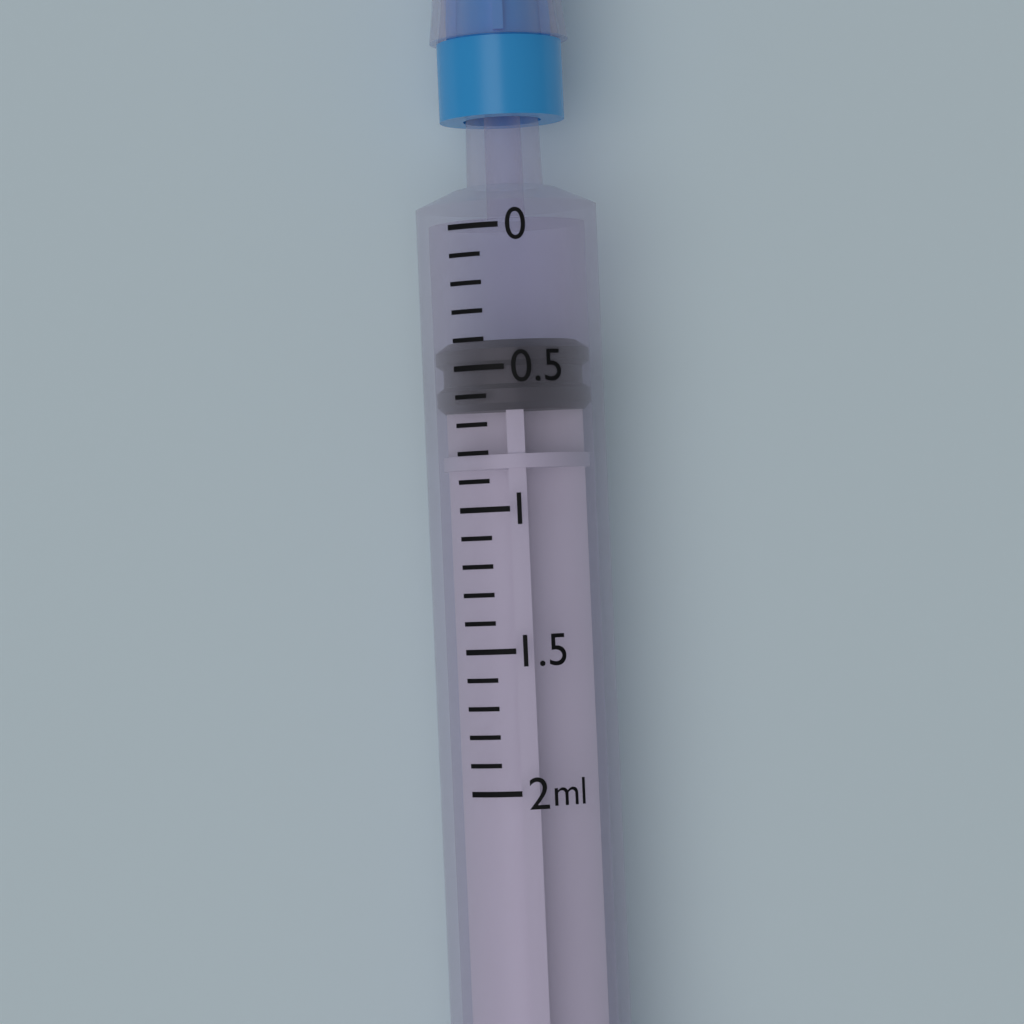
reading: 0.4 ml
